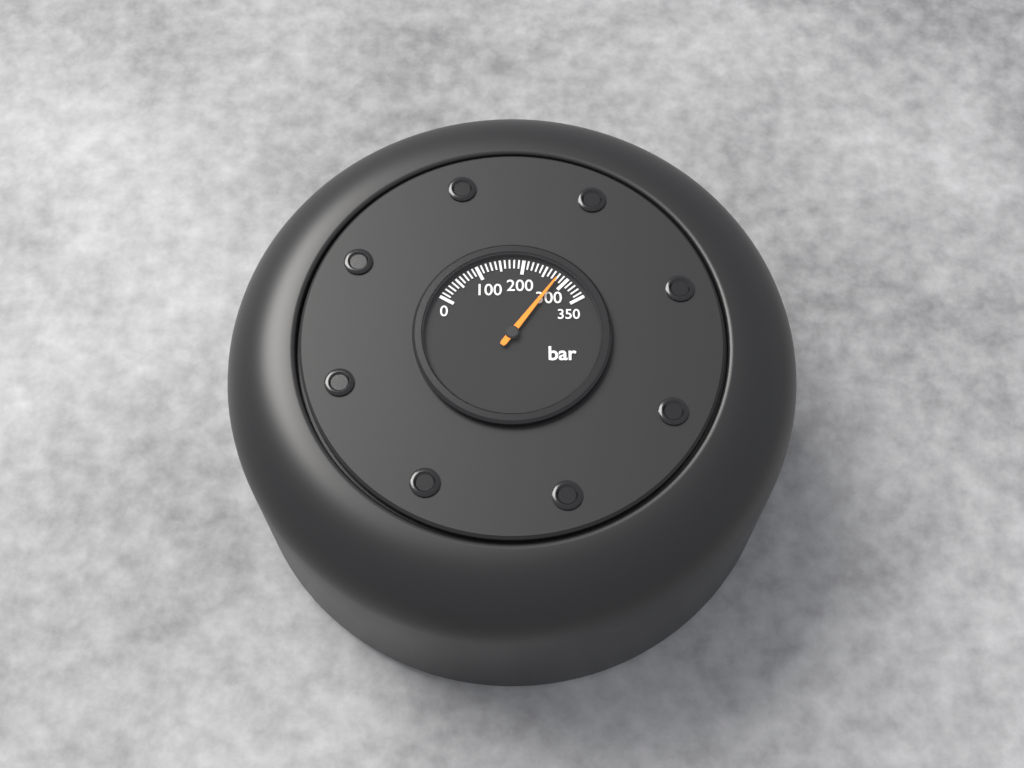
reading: 280 bar
